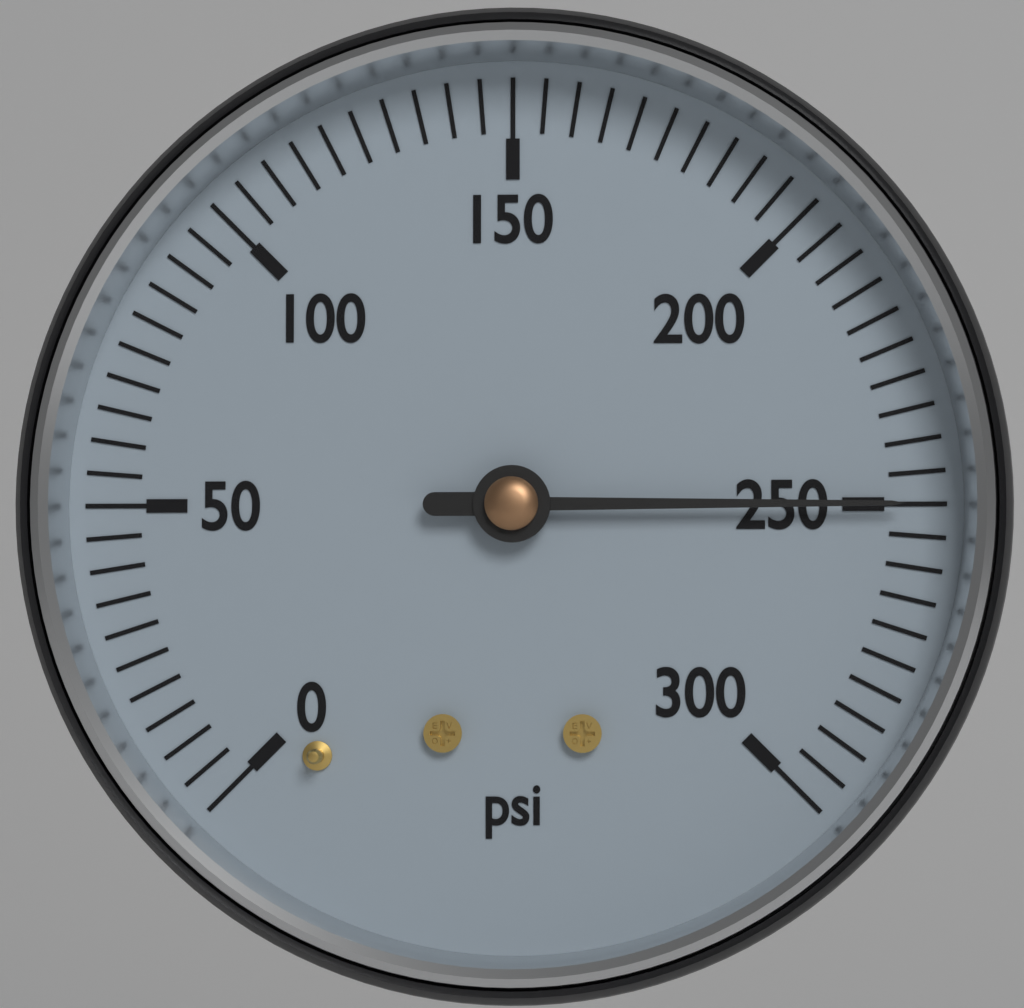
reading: 250 psi
